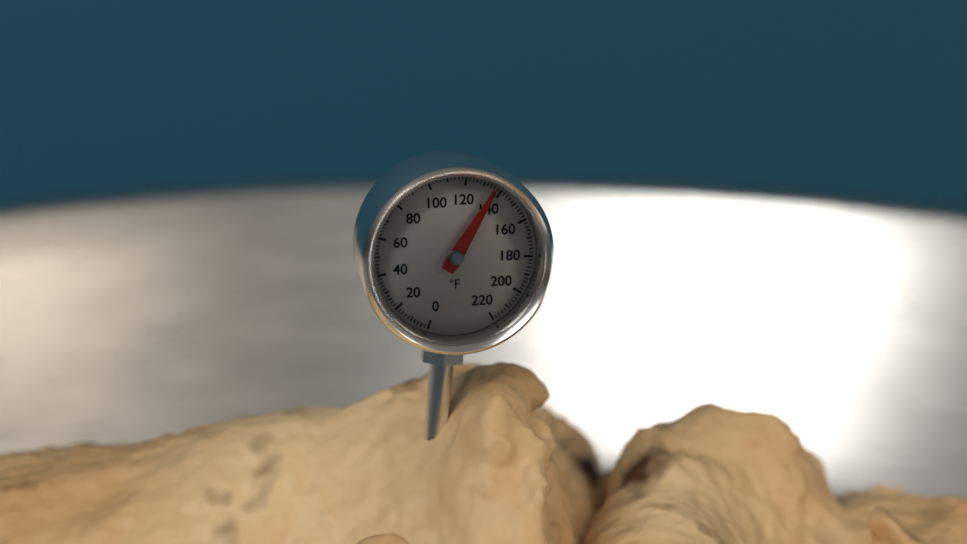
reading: 136 °F
